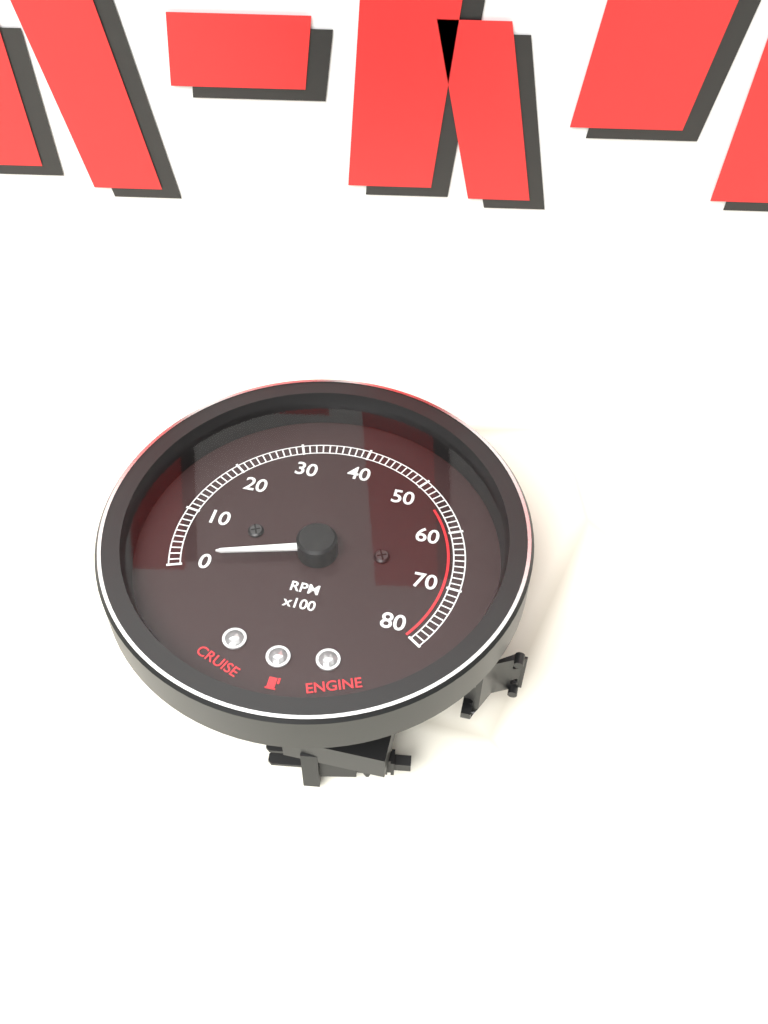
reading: 100 RPM
